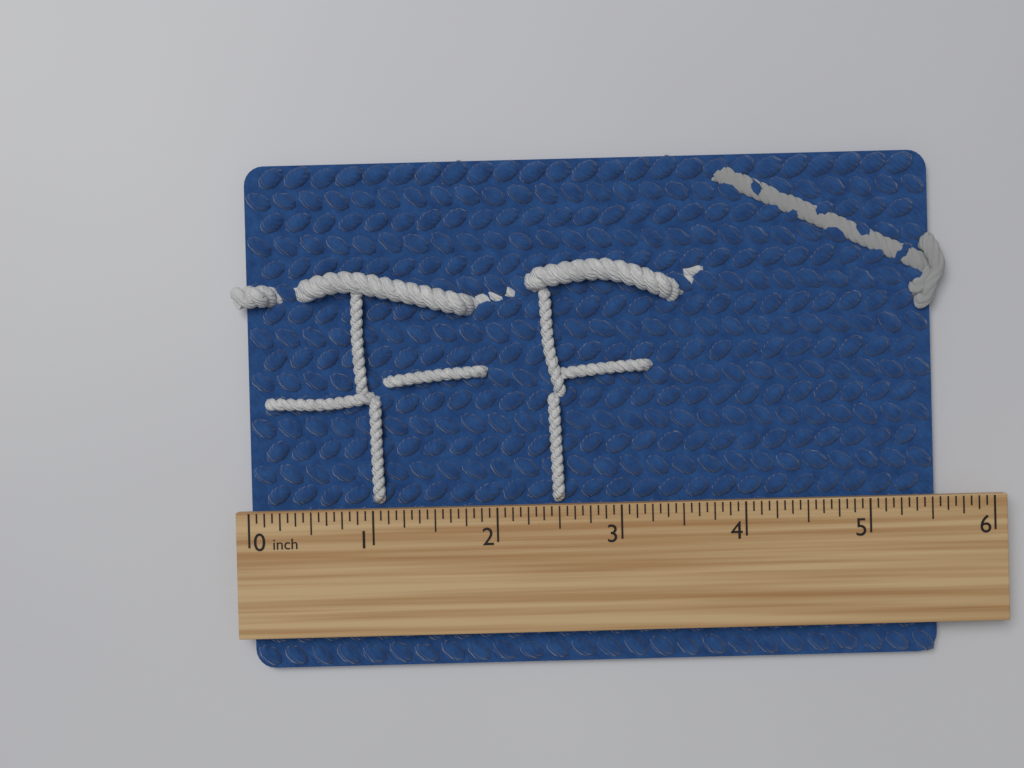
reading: 5.5625 inch
